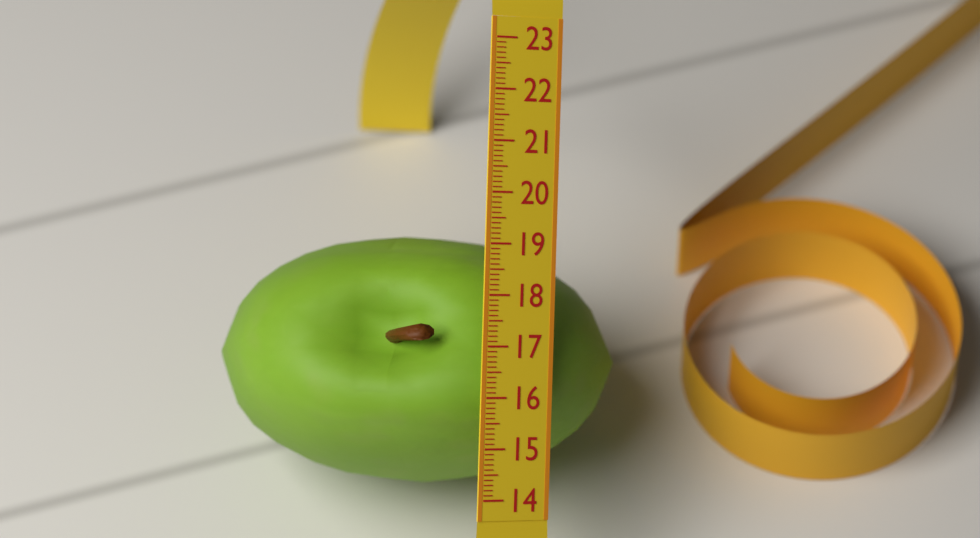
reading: 19.0 (no unit)
